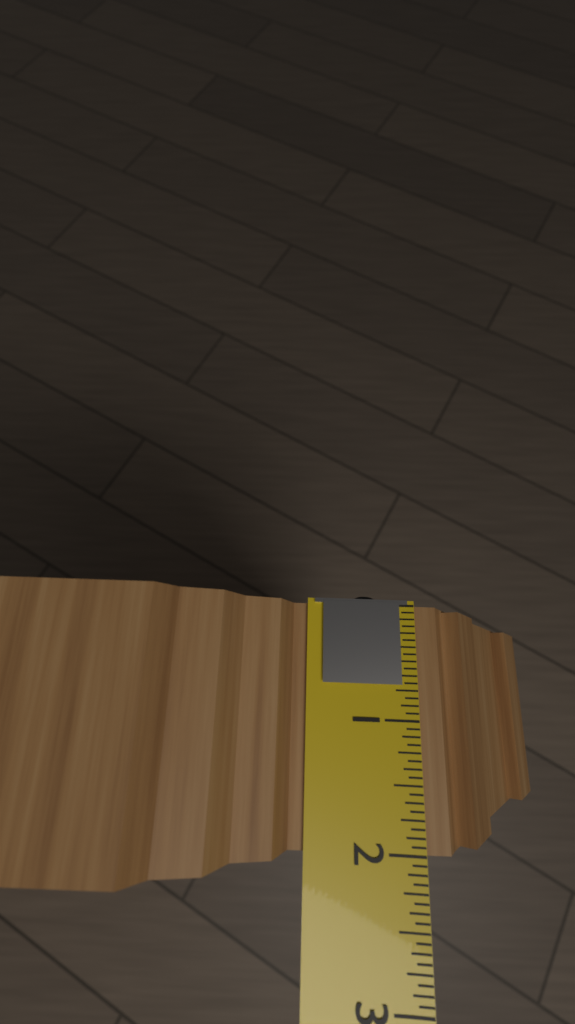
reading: 2.0000 in
